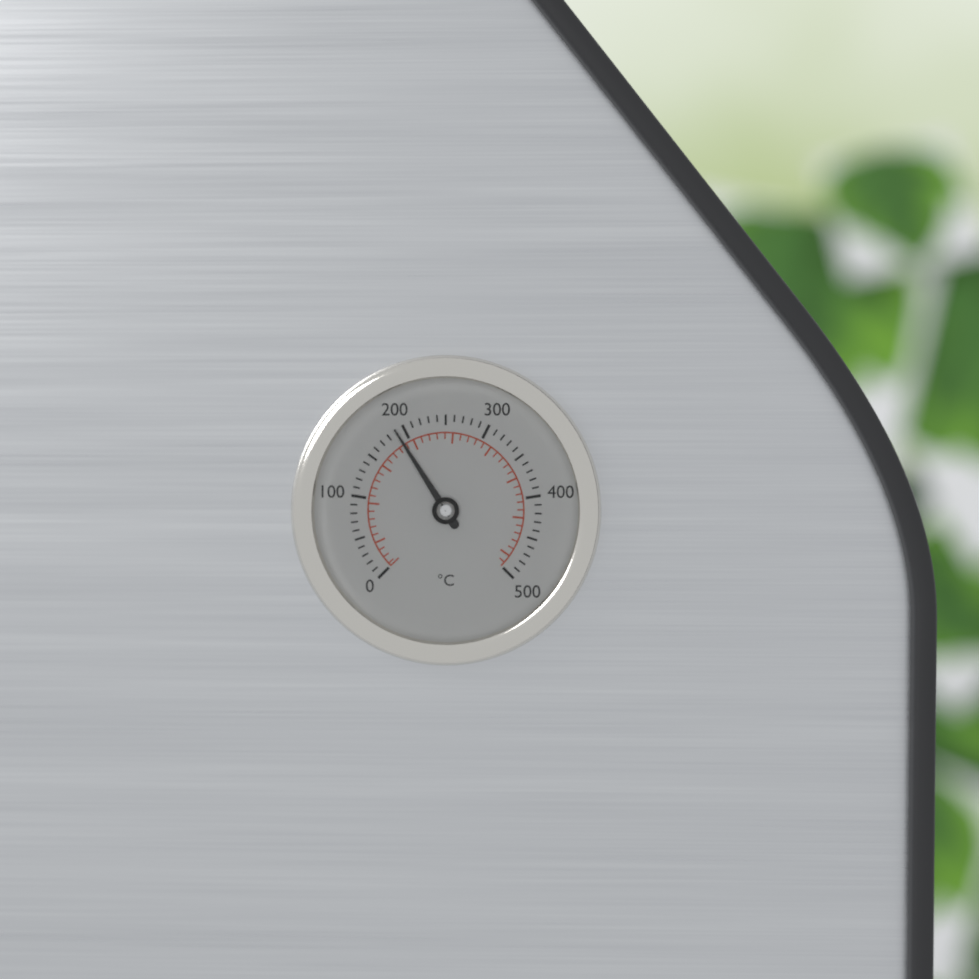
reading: 190 °C
